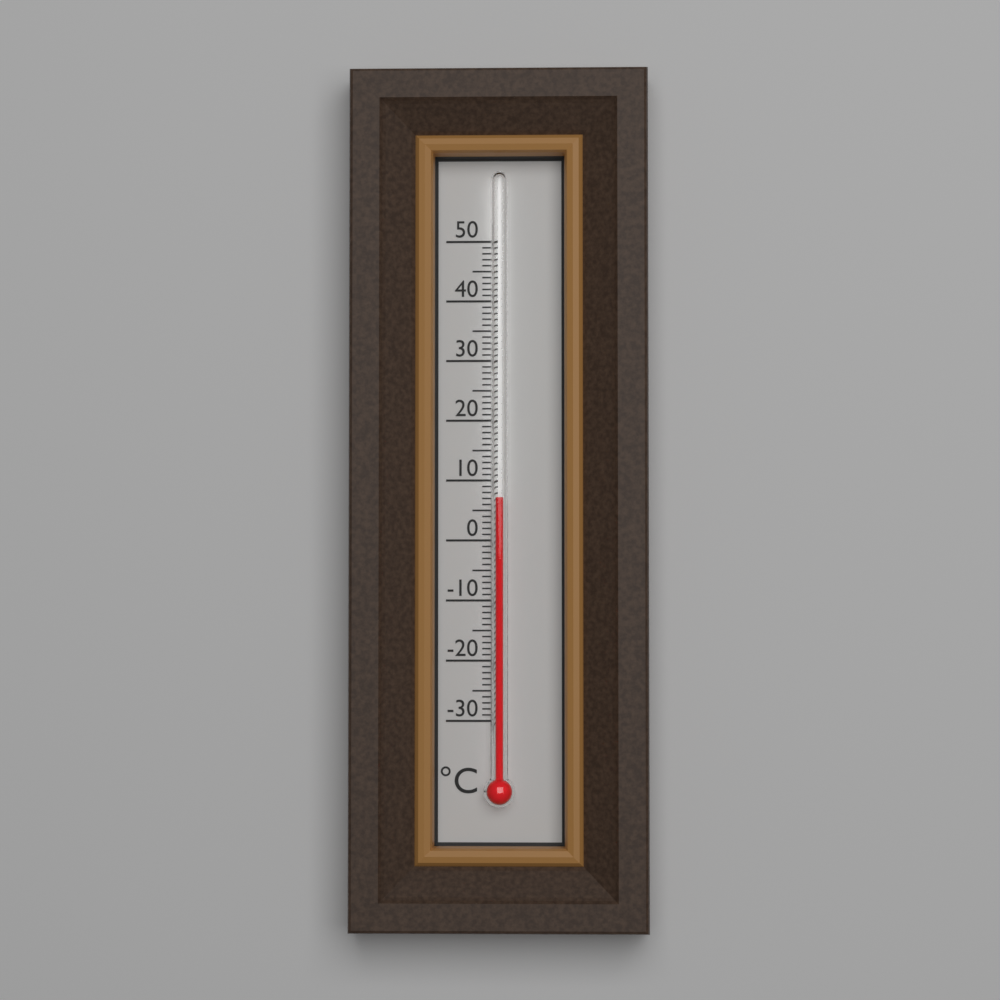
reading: 7 °C
